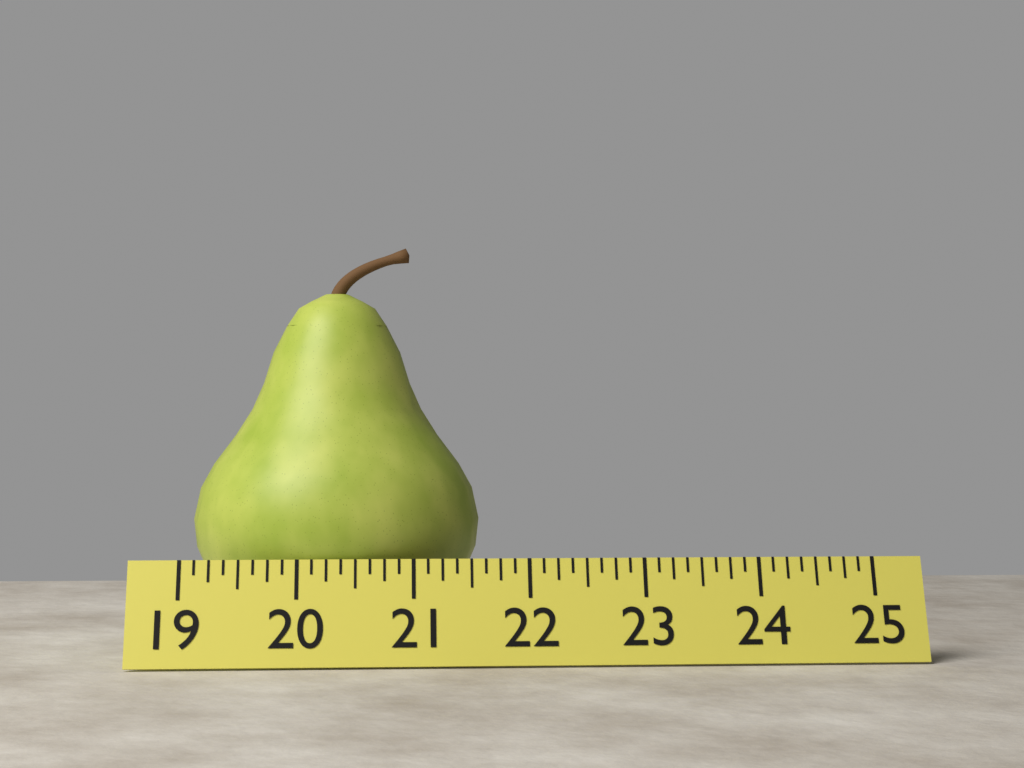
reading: 21.625 (no unit)
